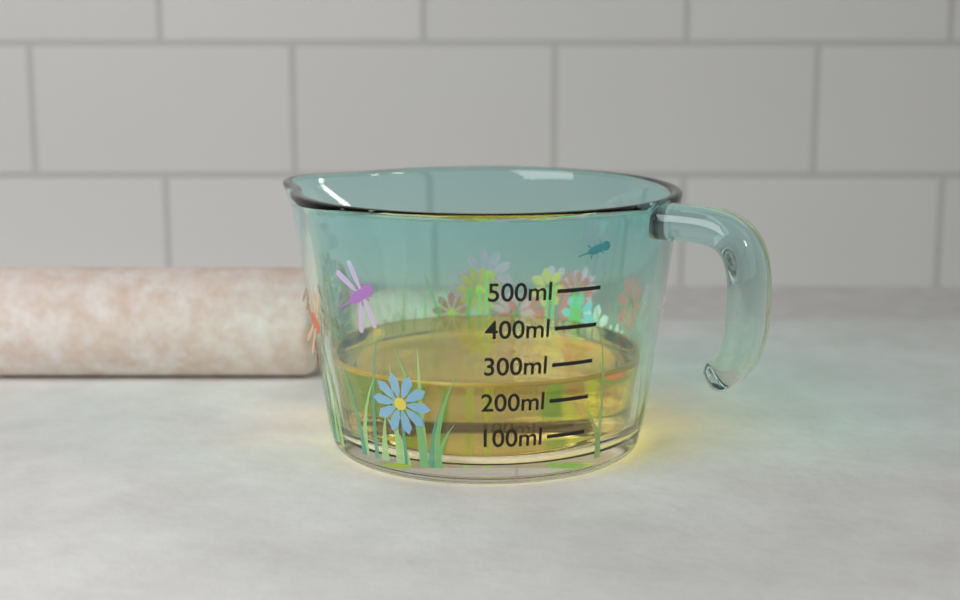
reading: 250 ml
